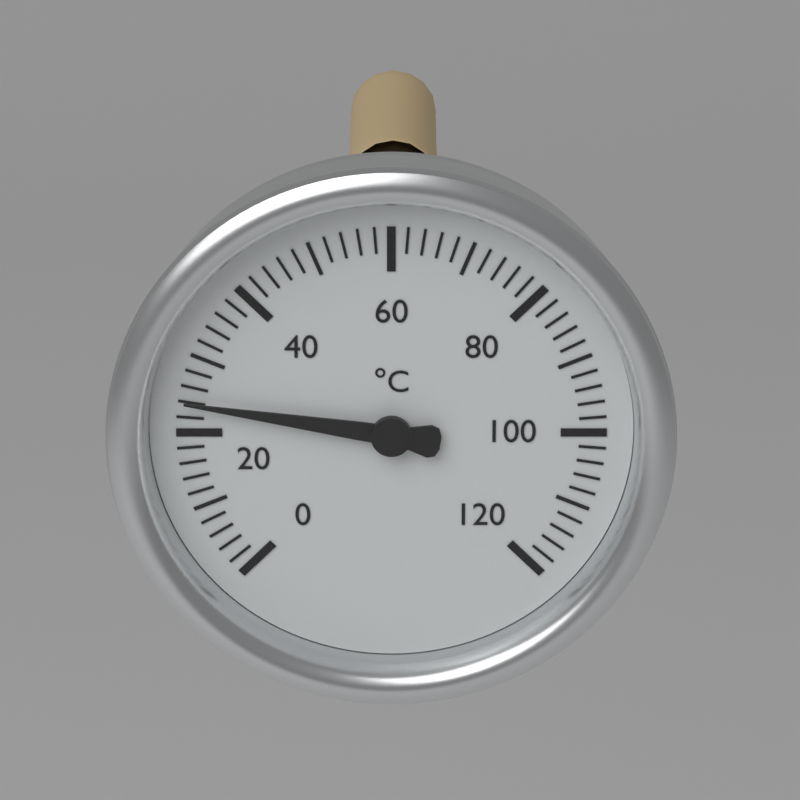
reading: 24 °C
